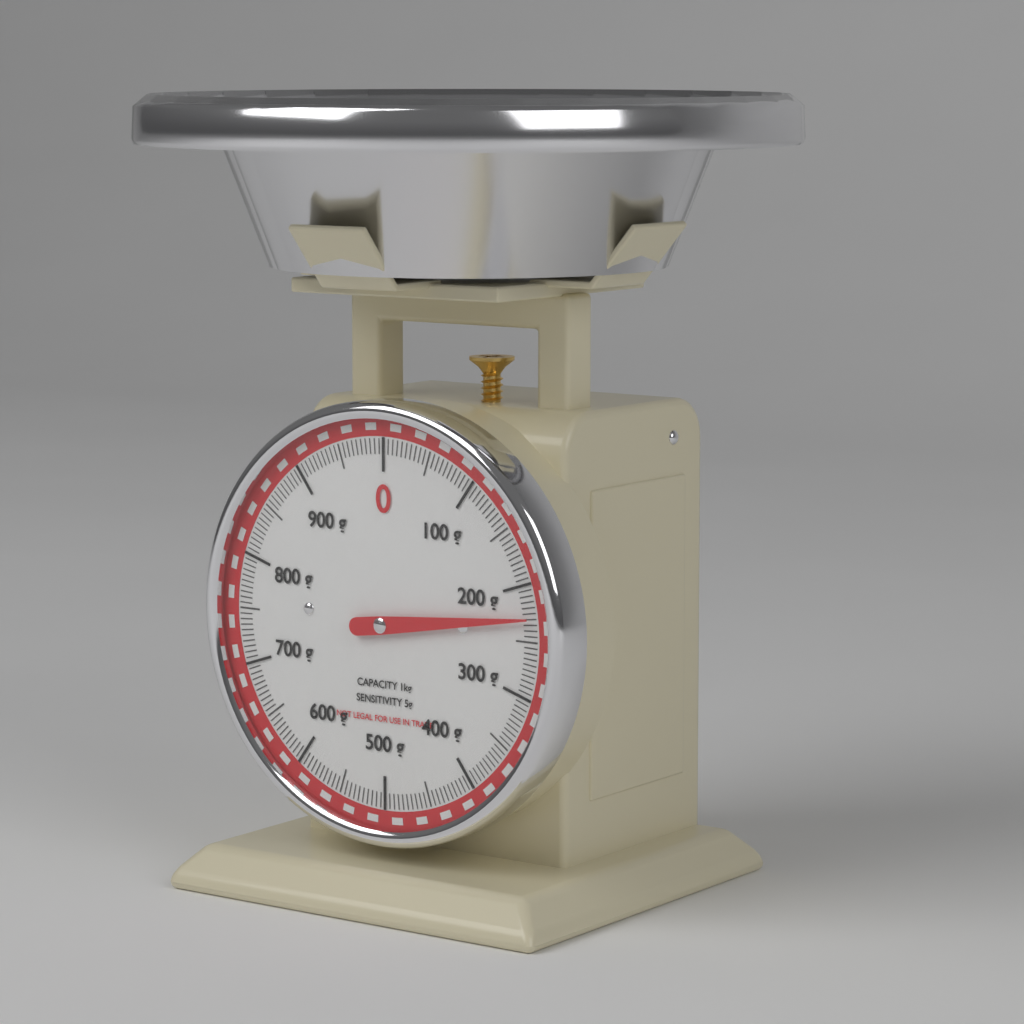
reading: 230 g
